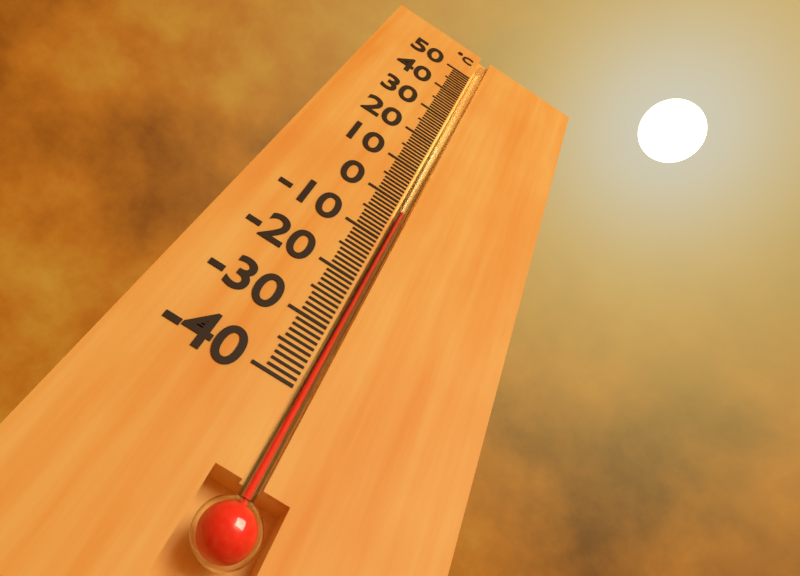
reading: -2 °C
